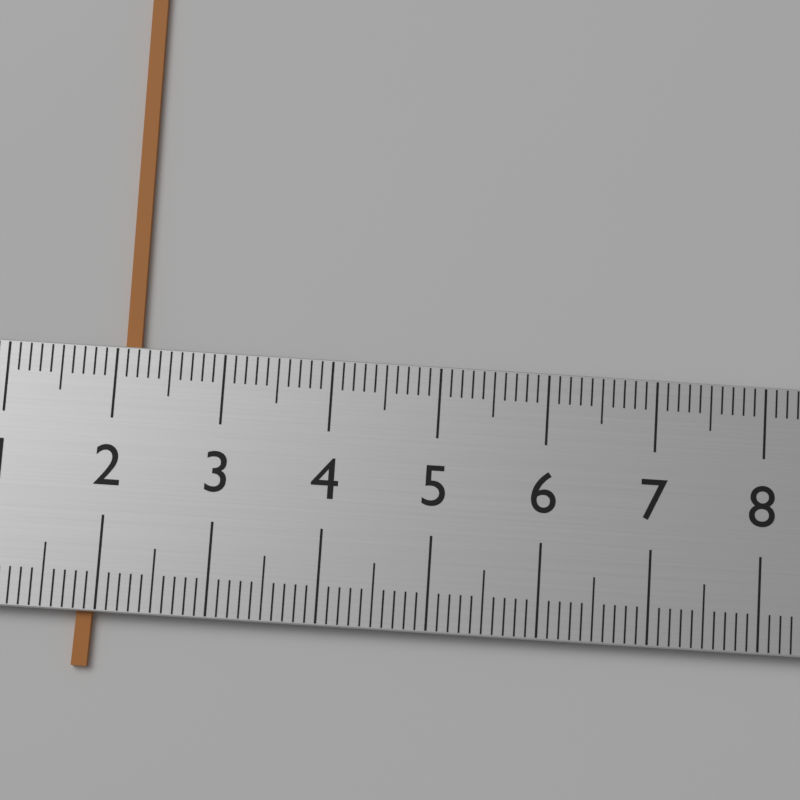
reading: 2.2 (no unit)
